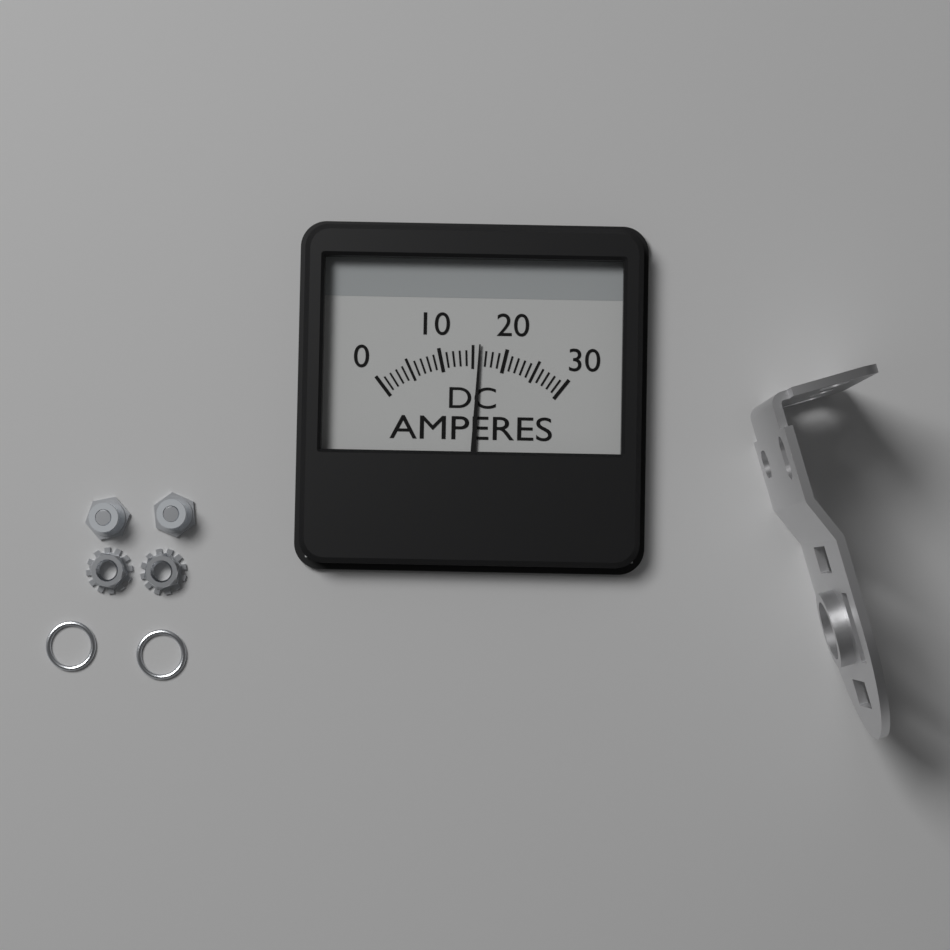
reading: 16 A
